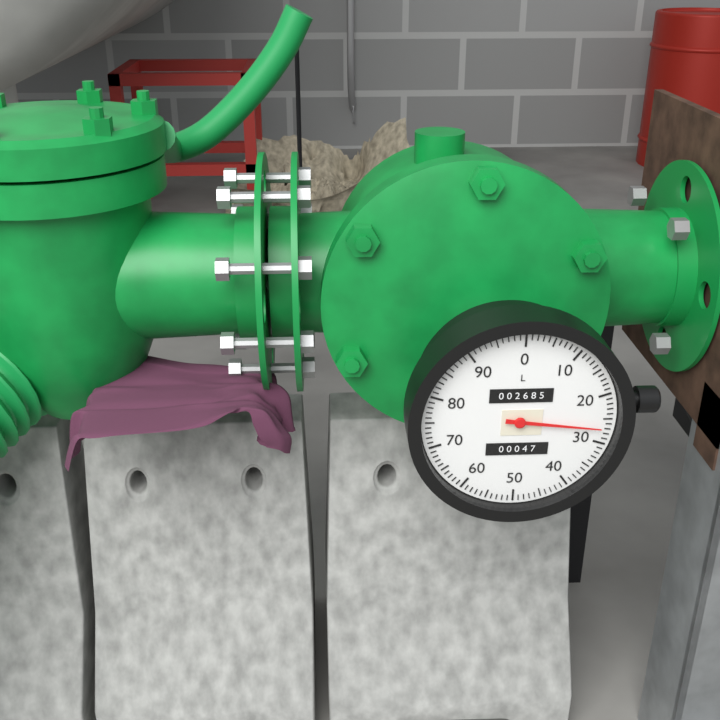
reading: 27 L
